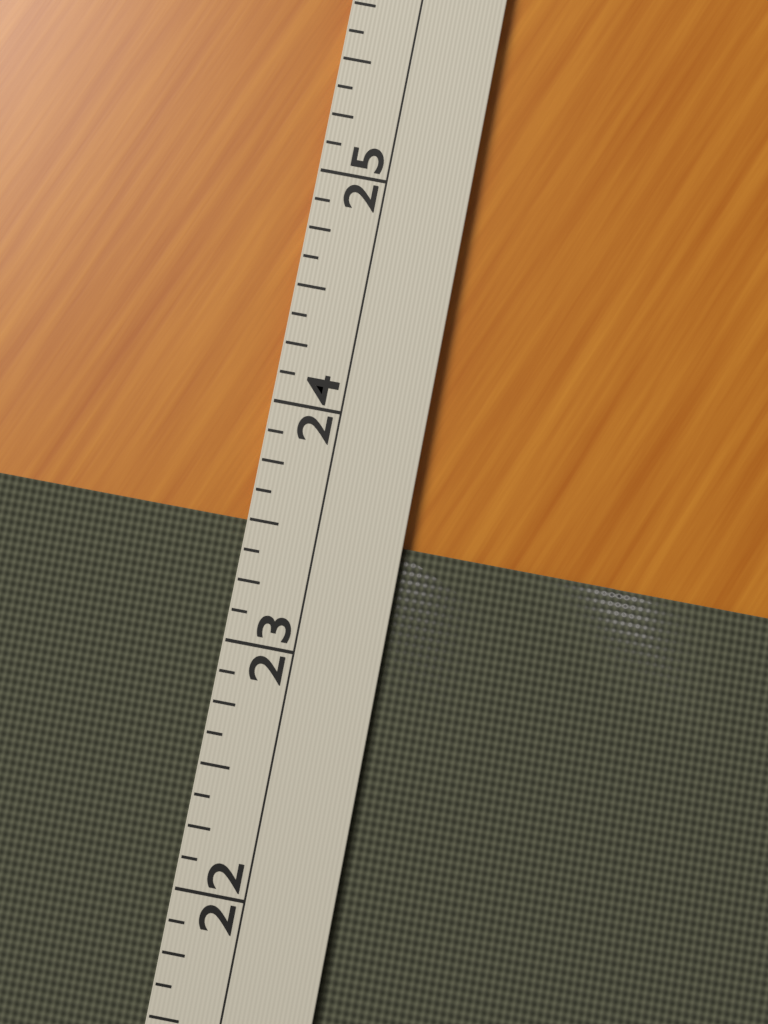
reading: 23.500 (no unit)
